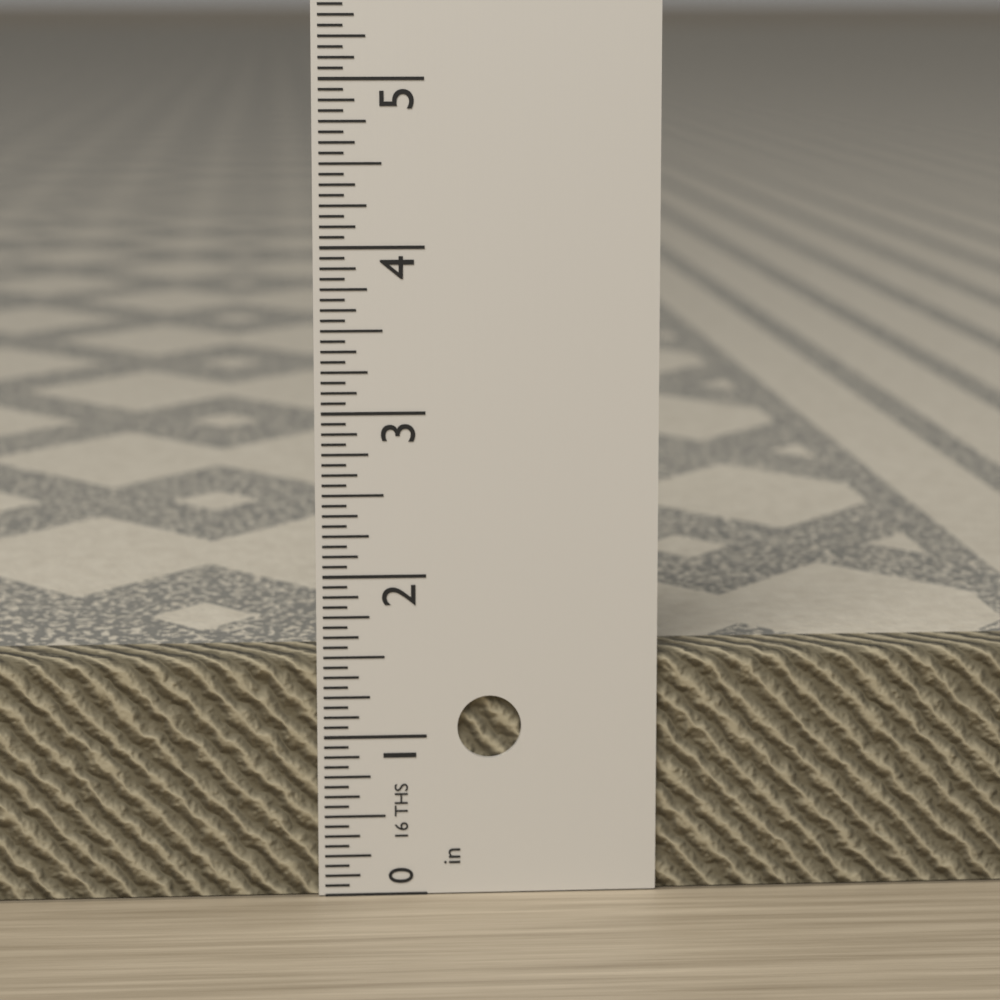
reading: 1.5000 in
